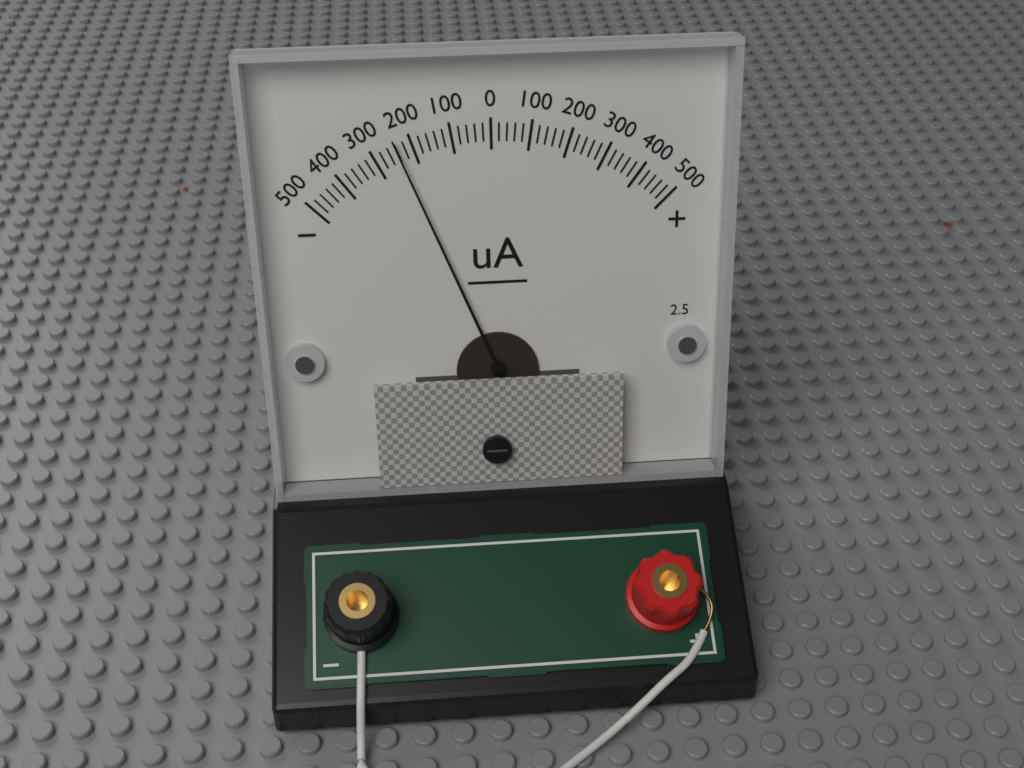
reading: -240 uA
